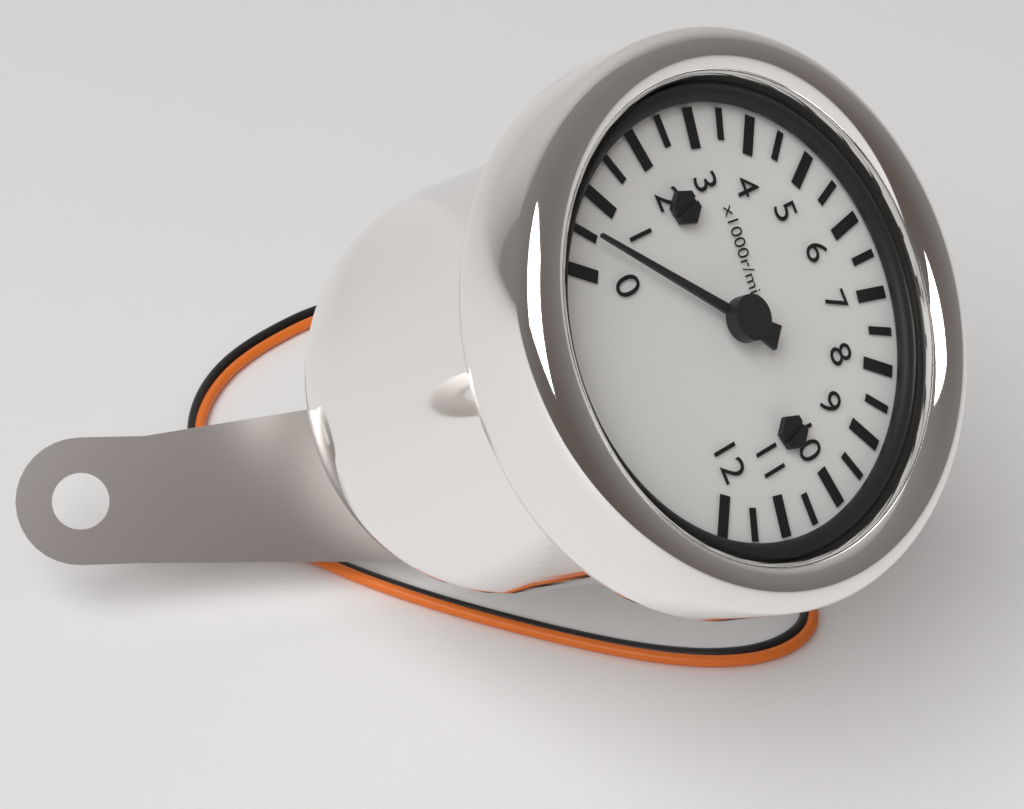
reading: 500 r/min
